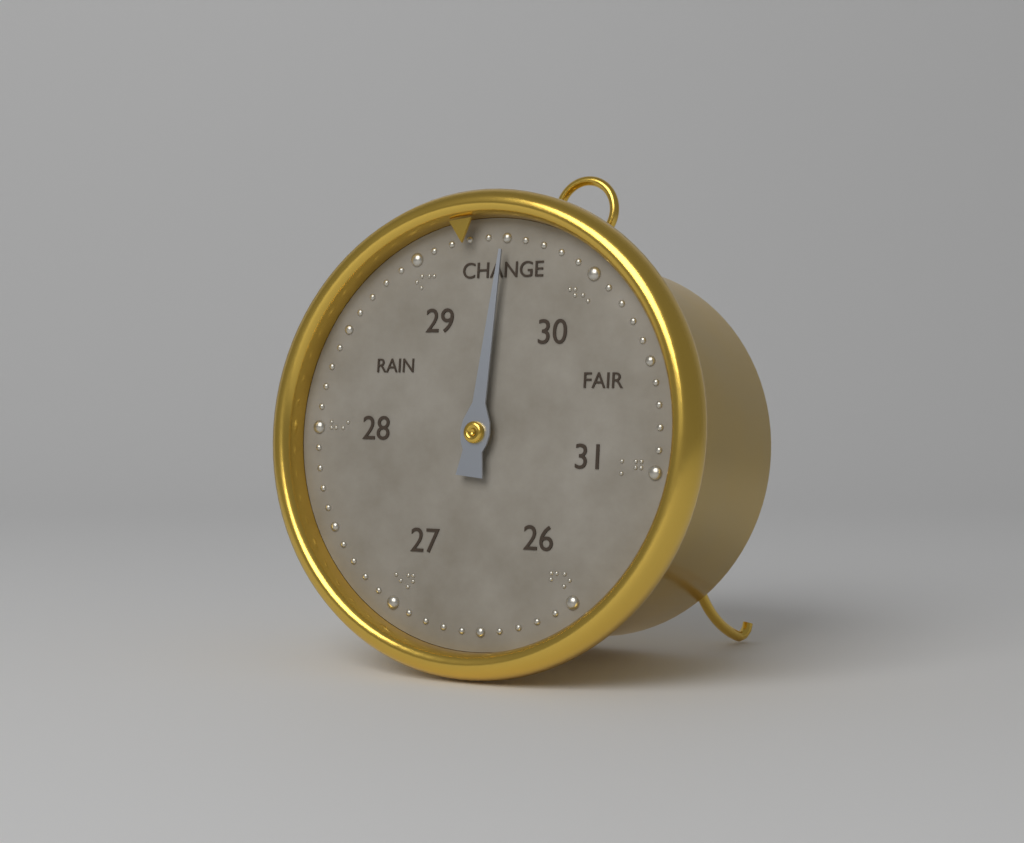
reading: 29.5 (no unit)
